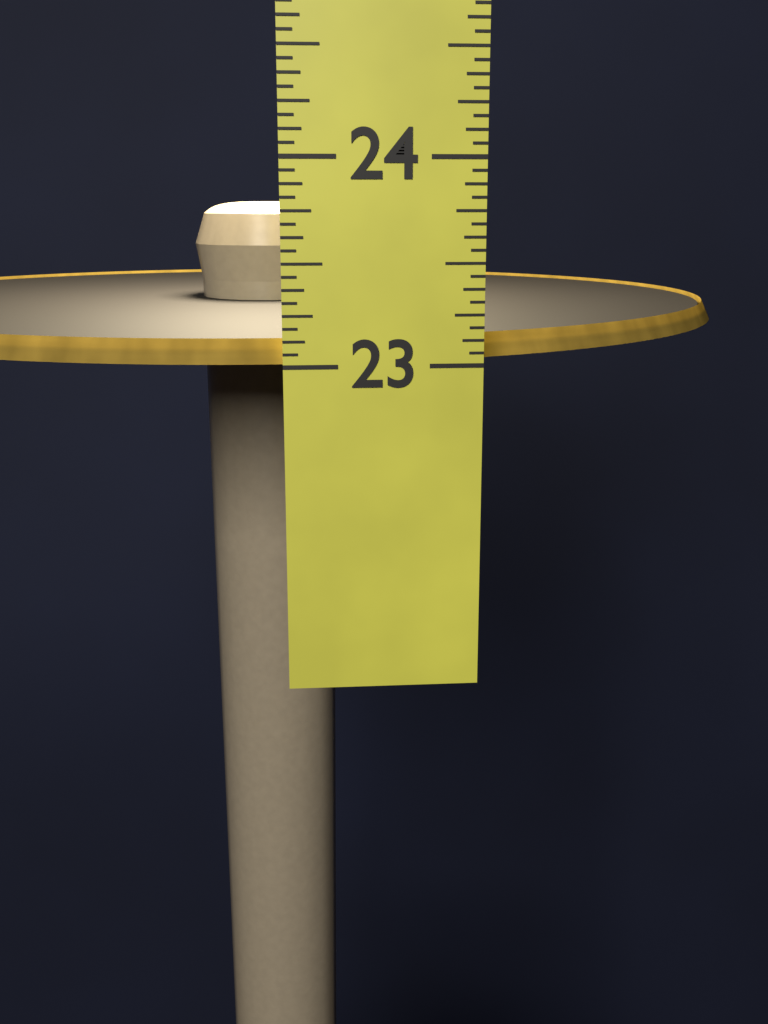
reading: 23.1250 in
